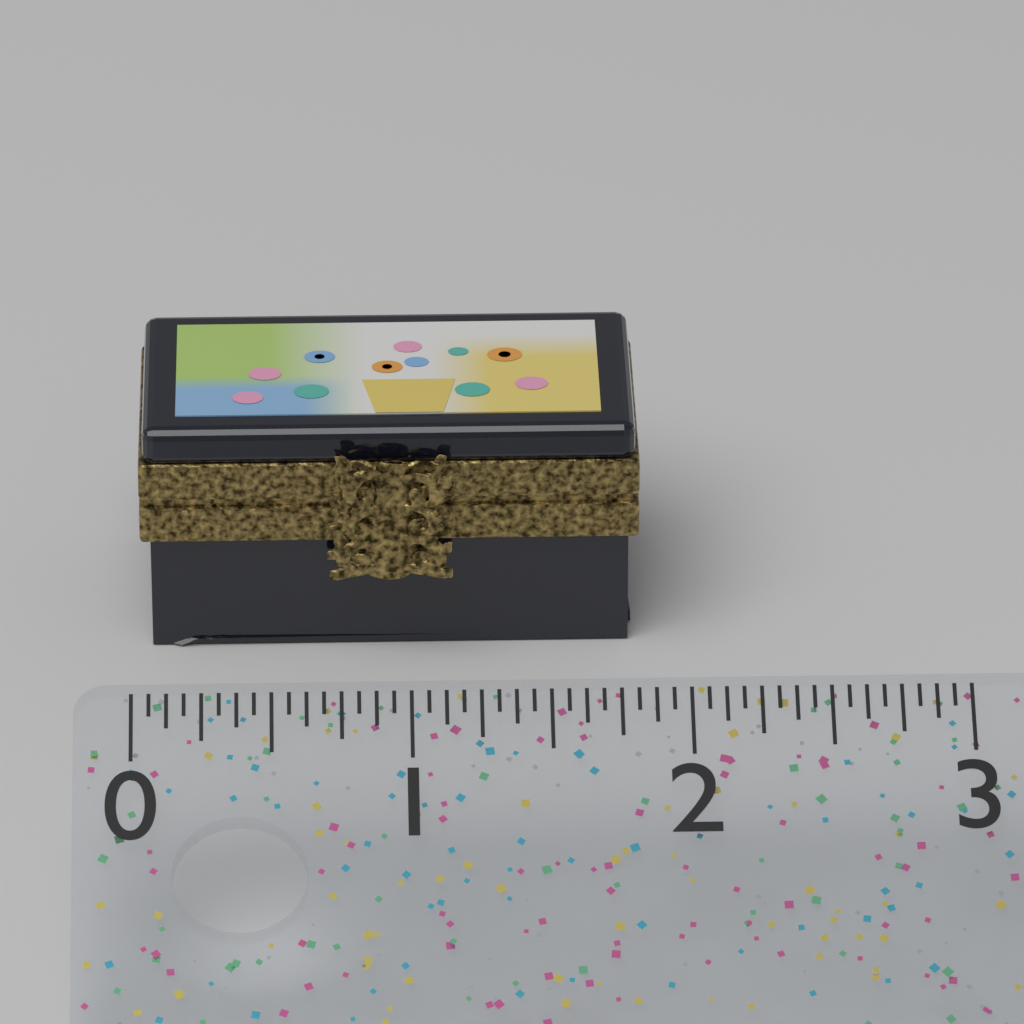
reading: 1.8750 (no unit)
